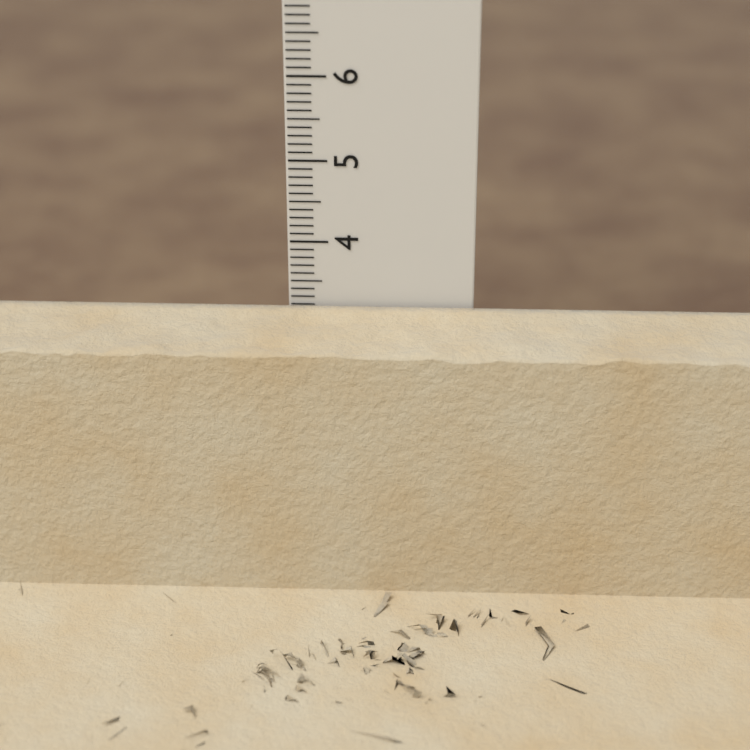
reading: 3.2 cm
